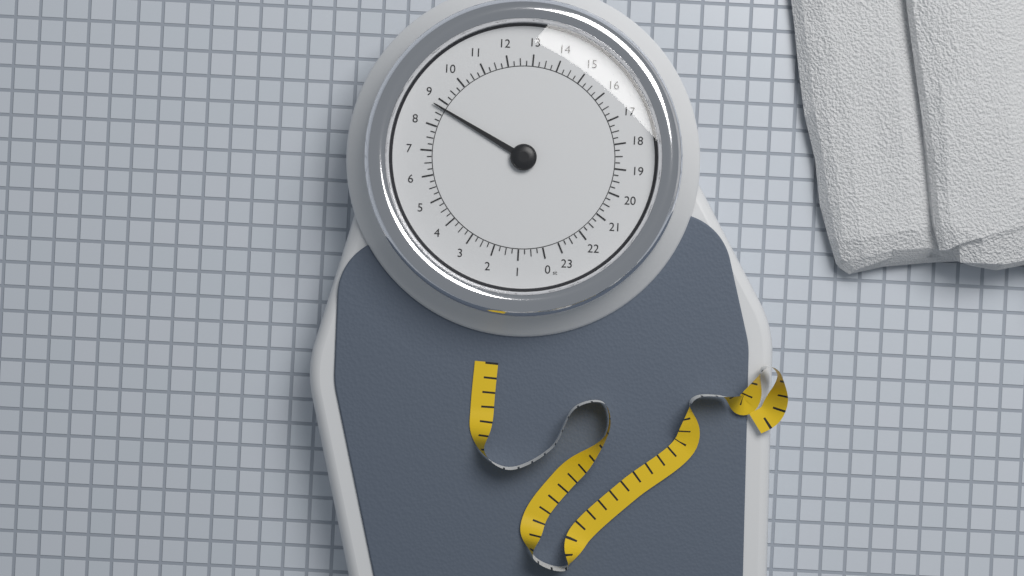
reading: 8.75 st
